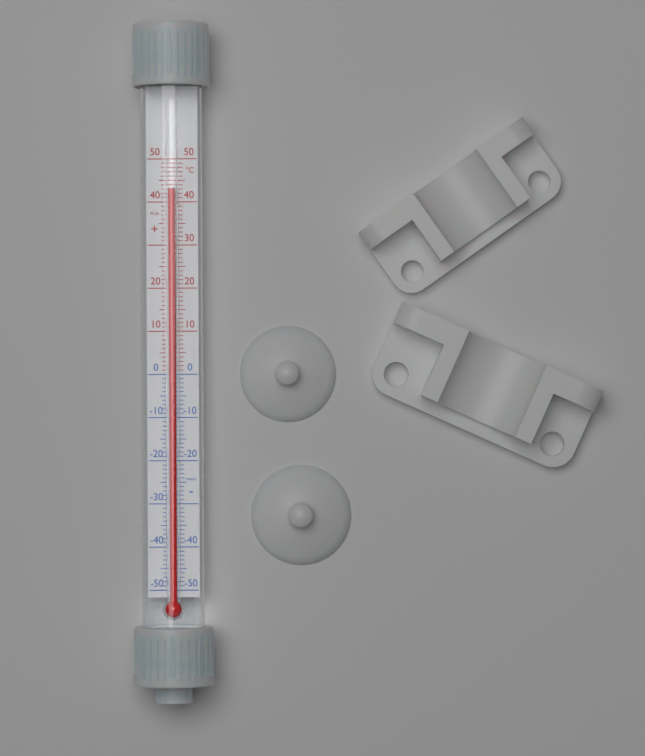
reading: 43 °C
